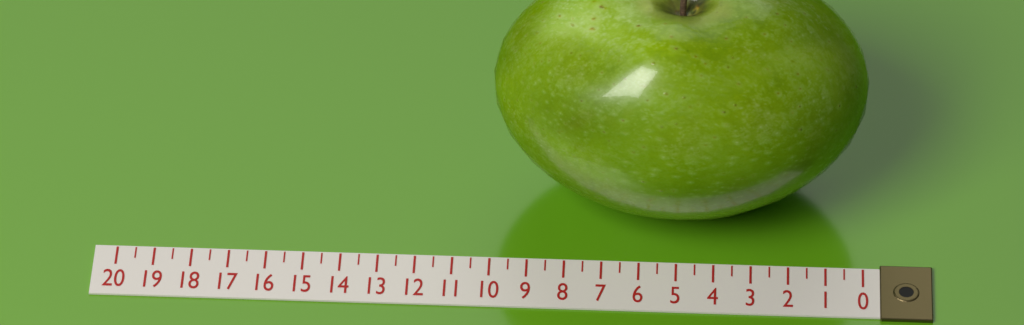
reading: 10.0 (no unit)
